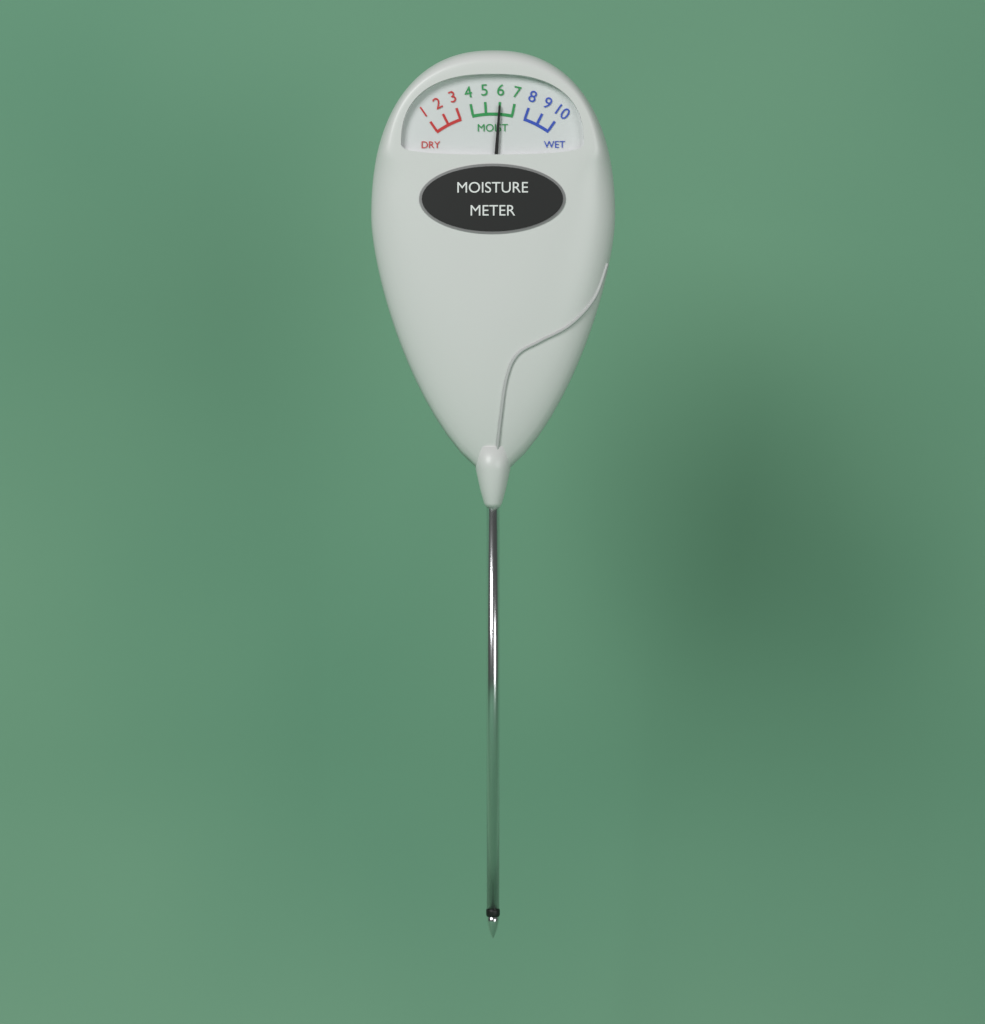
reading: 6 (no unit)
